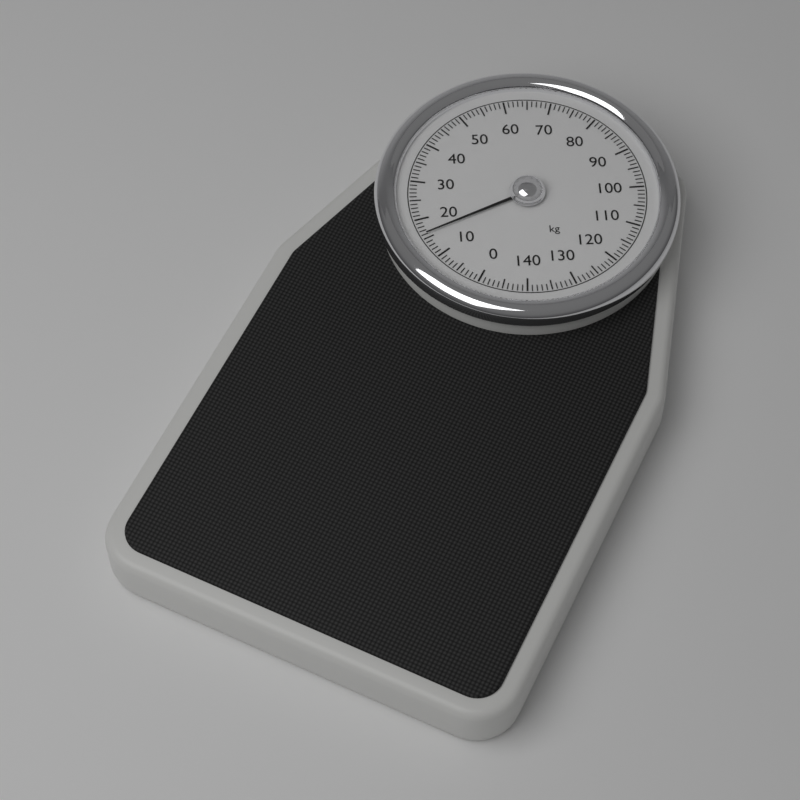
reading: 16 kg
